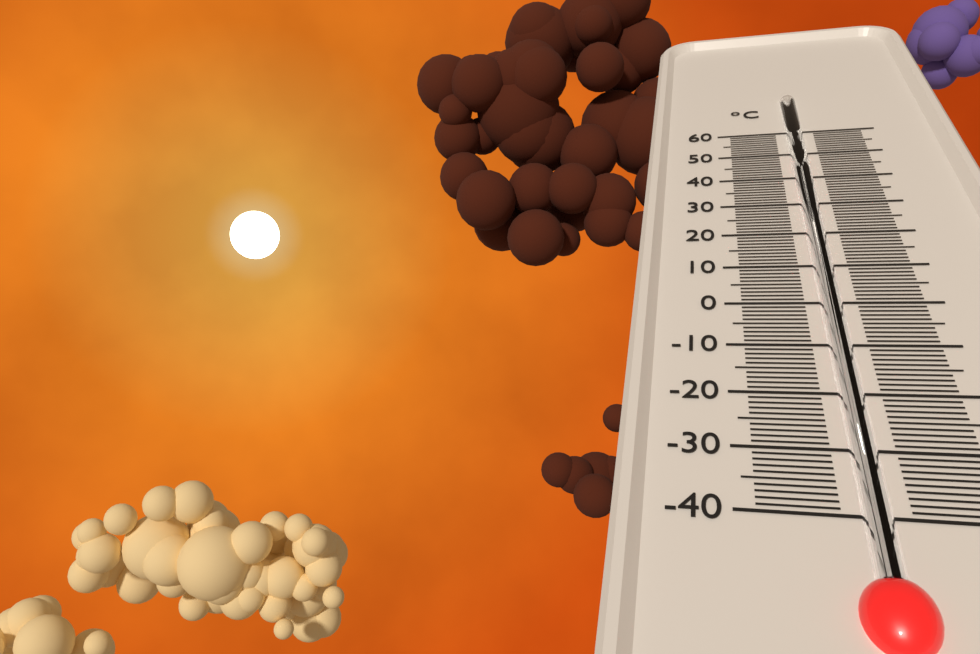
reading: 50 °C
